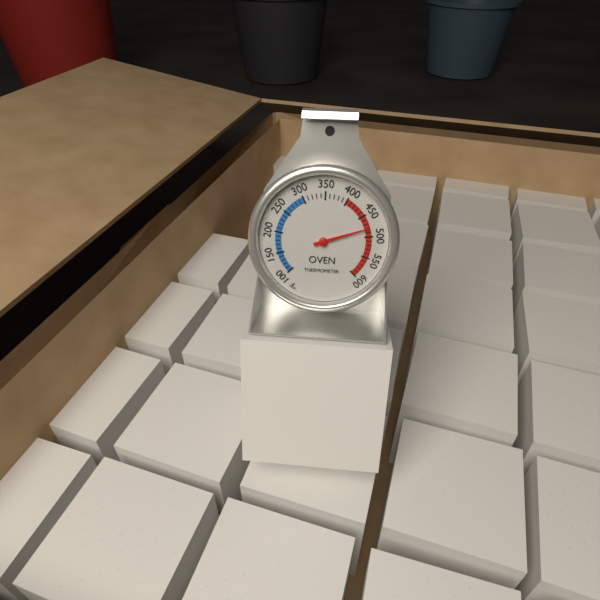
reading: 480 °F
